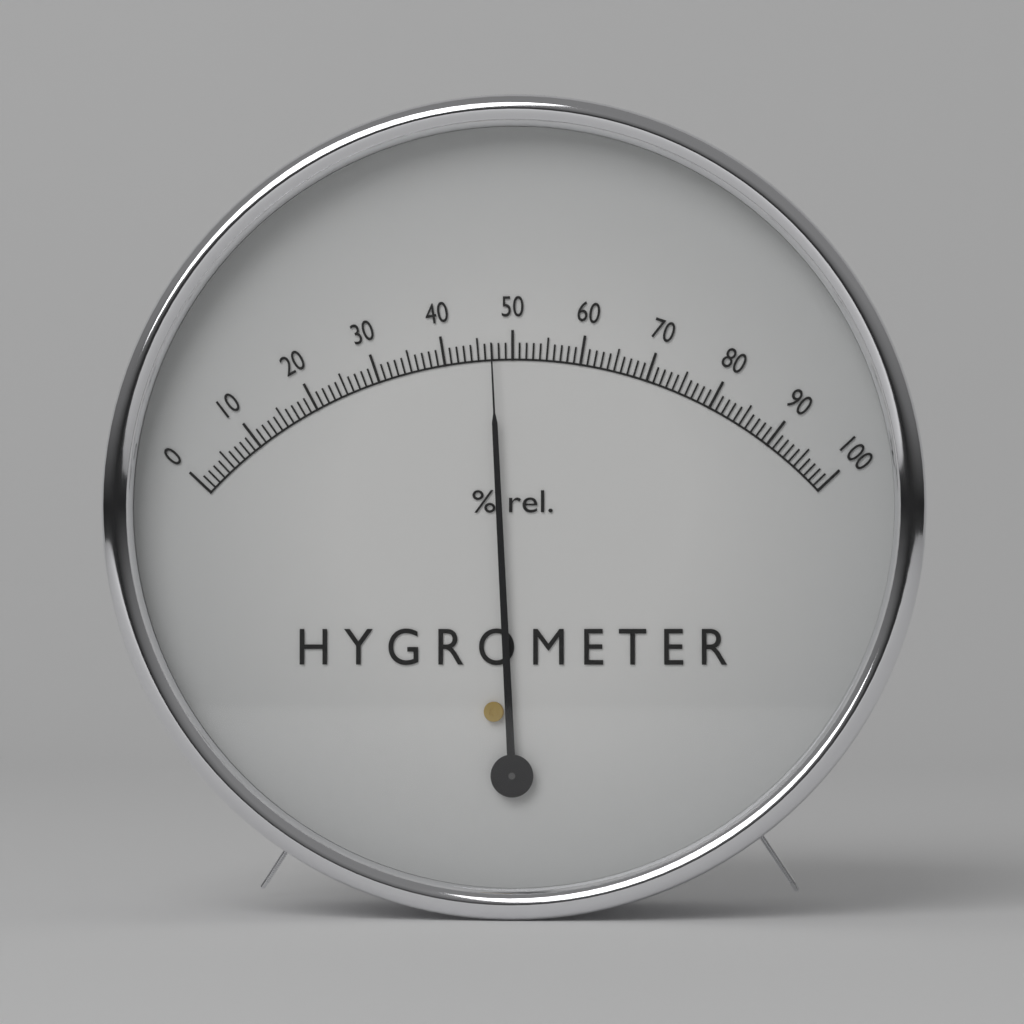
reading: 47 %
